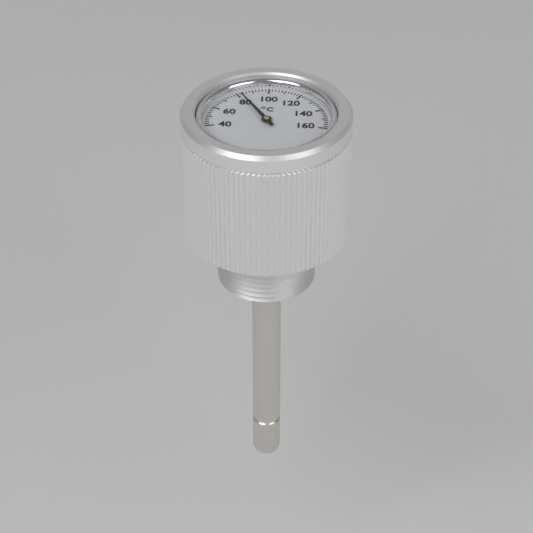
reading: 82 °C
